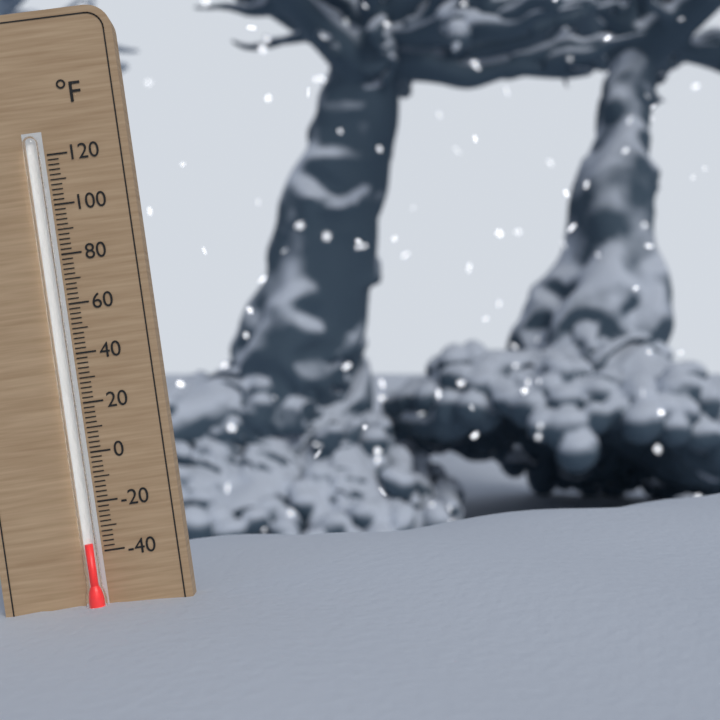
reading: -36 °F
